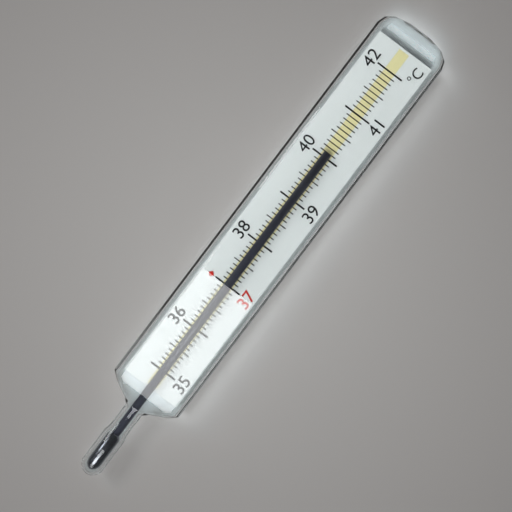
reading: 40.1 °C
